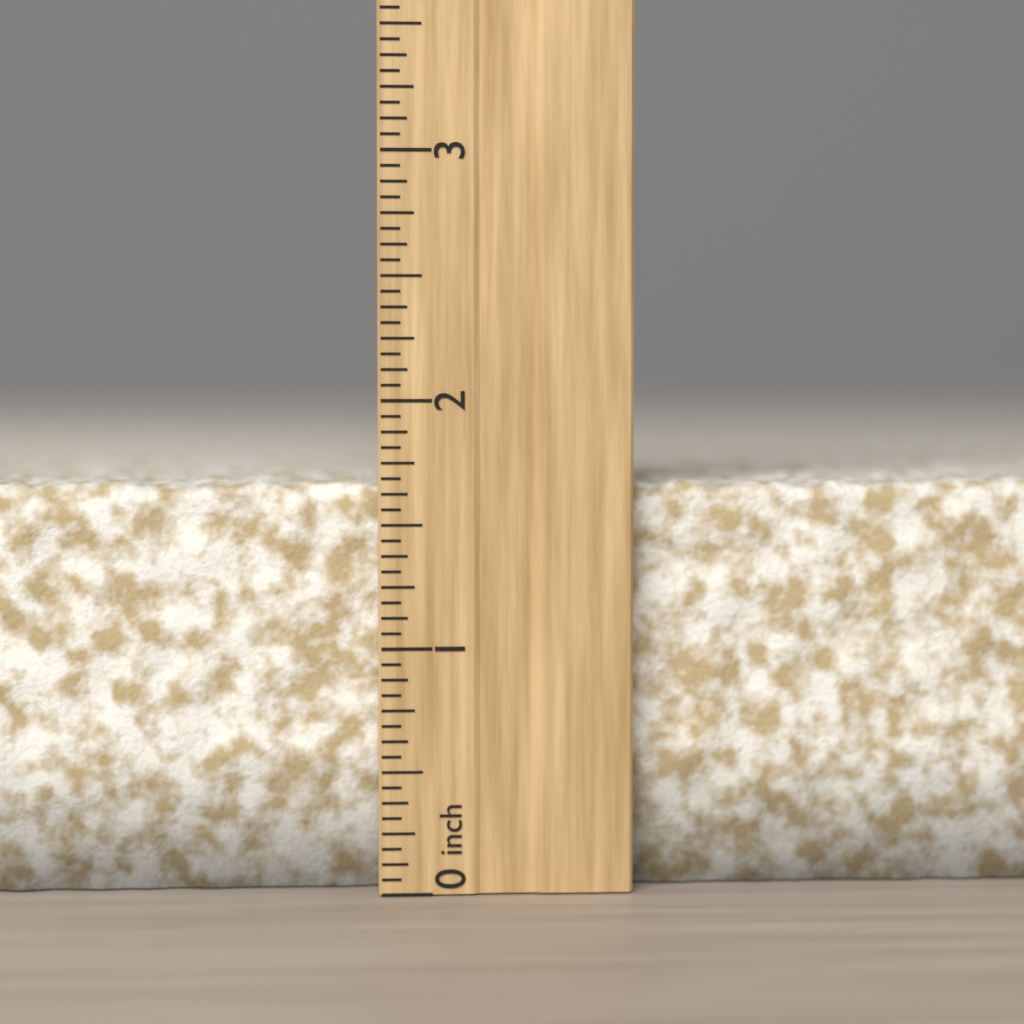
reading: 1.6875 inch
